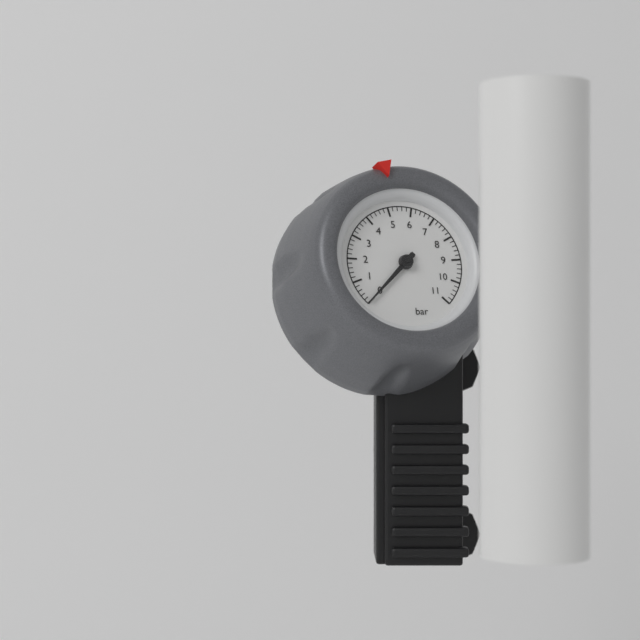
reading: 0.0 bar
